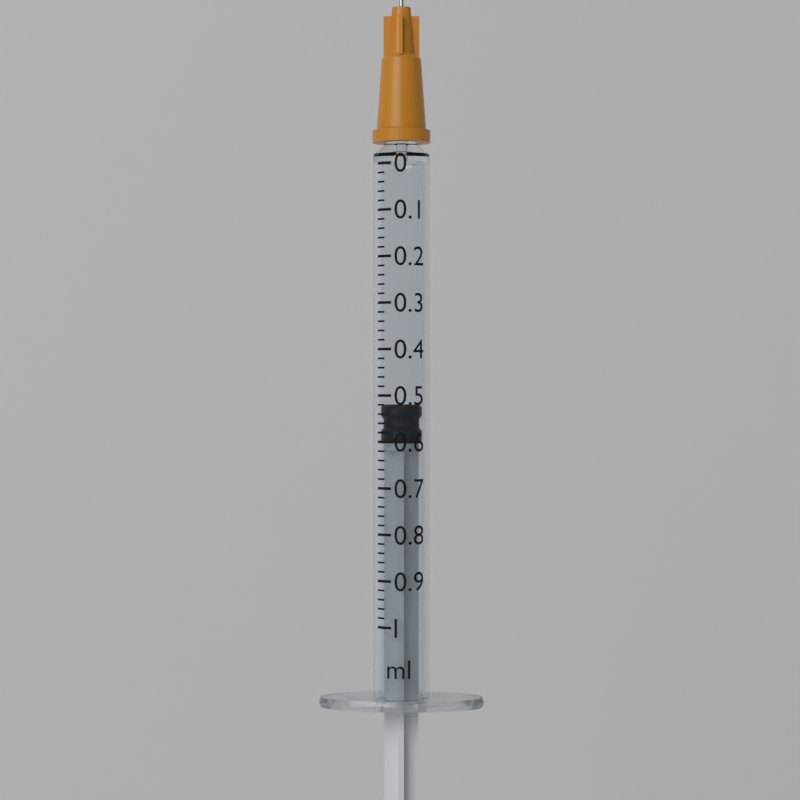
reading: 0.52 ml
